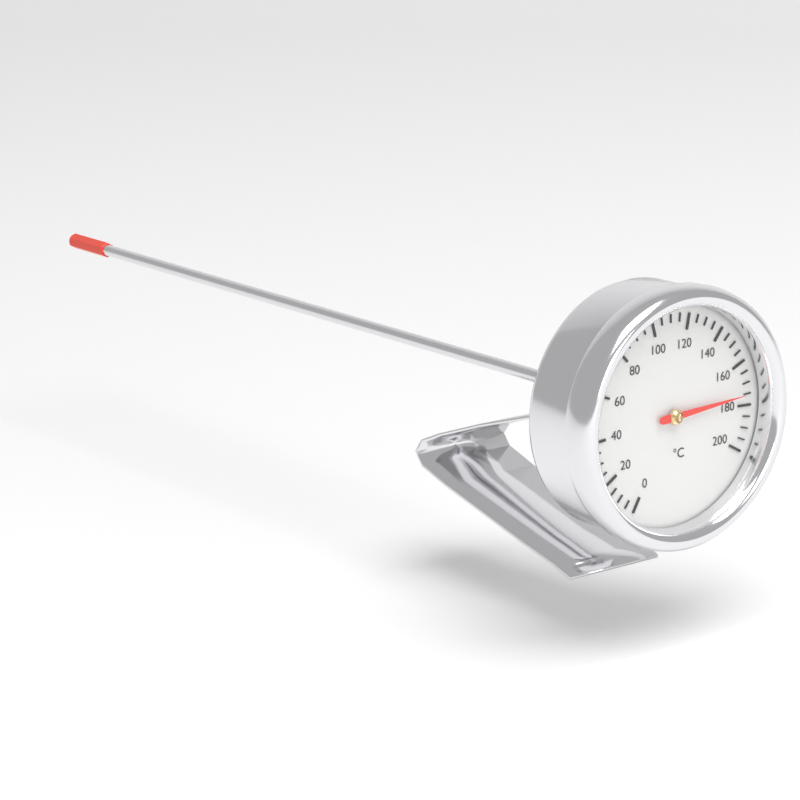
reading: 175 °C
